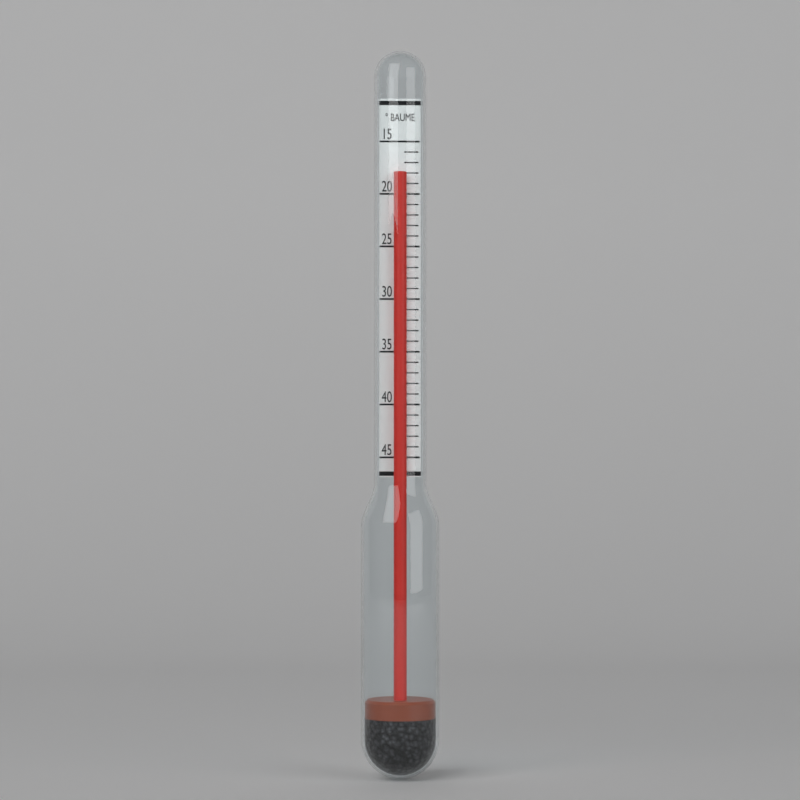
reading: 18 °Baumé
